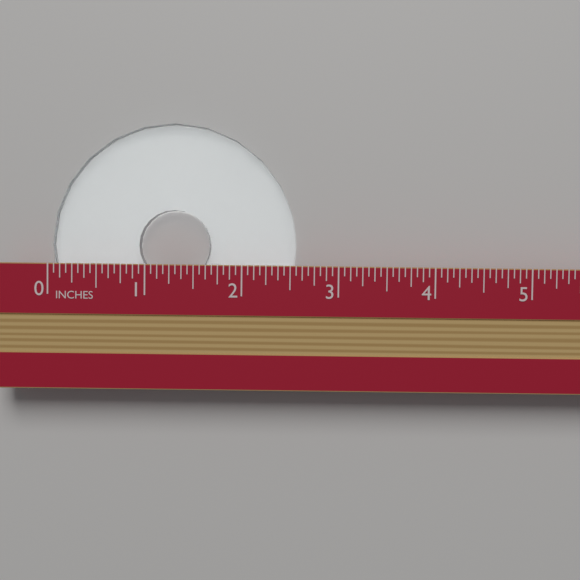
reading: 2.5625 in
